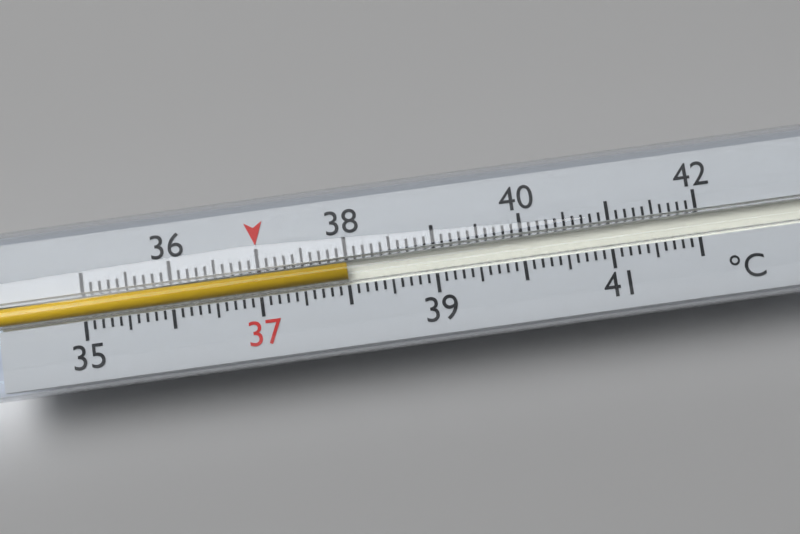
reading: 38.0 °C
